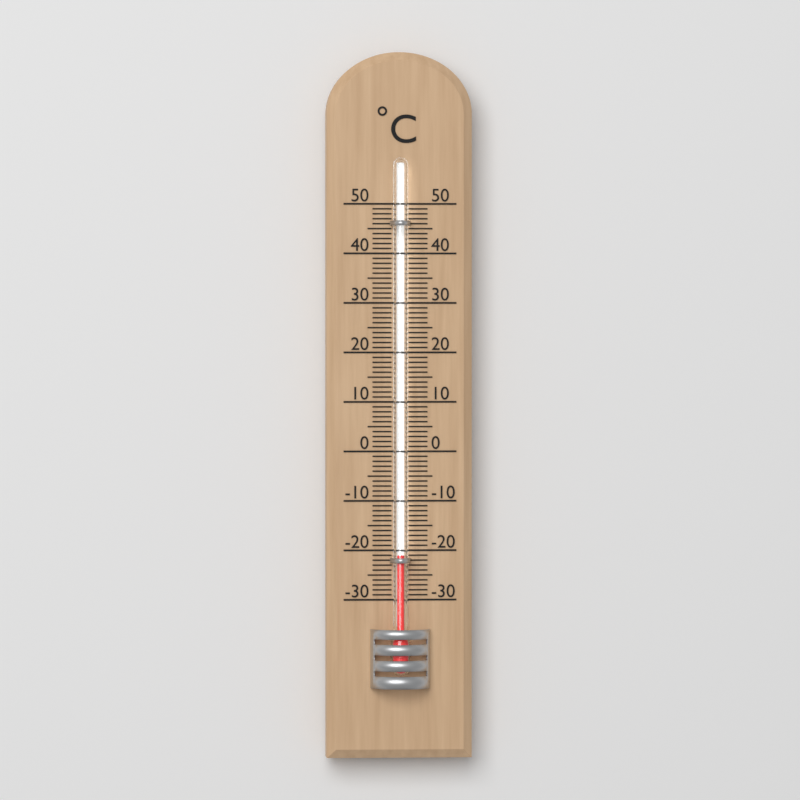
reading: -21 °C
